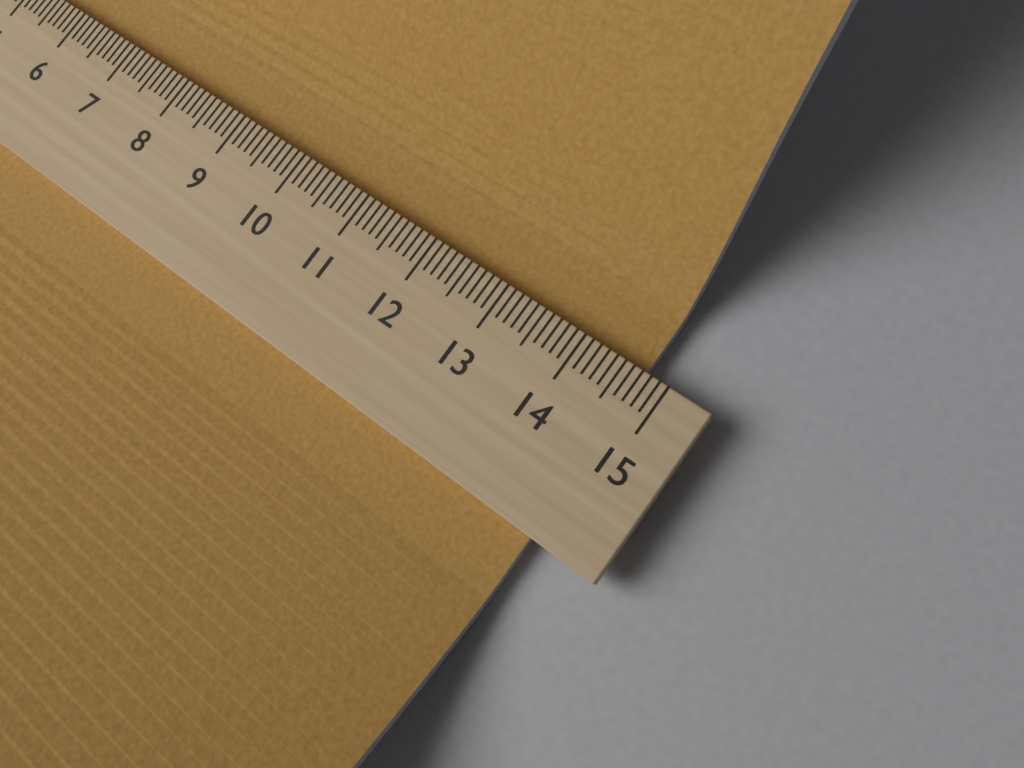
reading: 14.7 (no unit)
